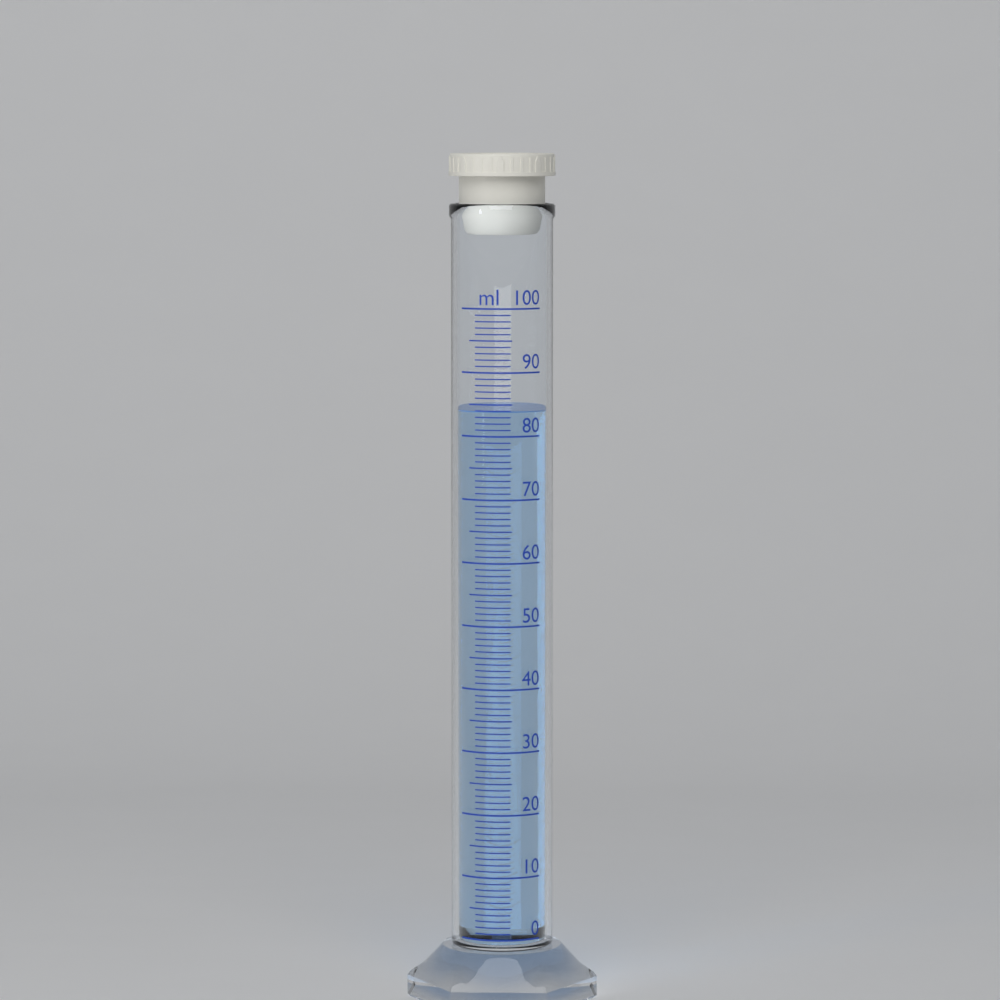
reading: 84 ml
